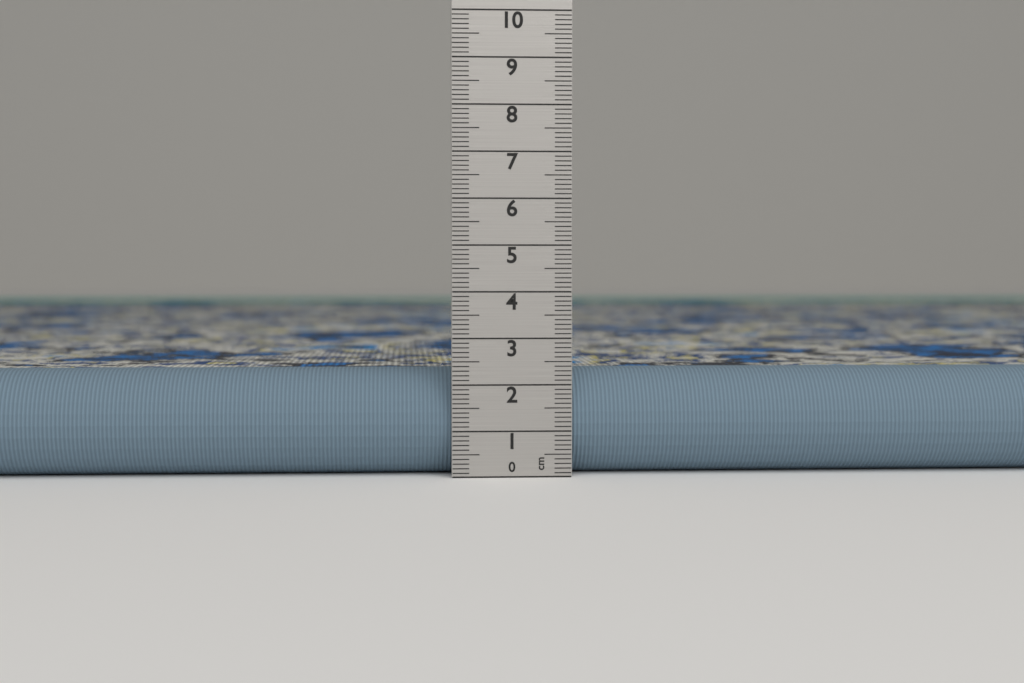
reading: 2.3 cm
